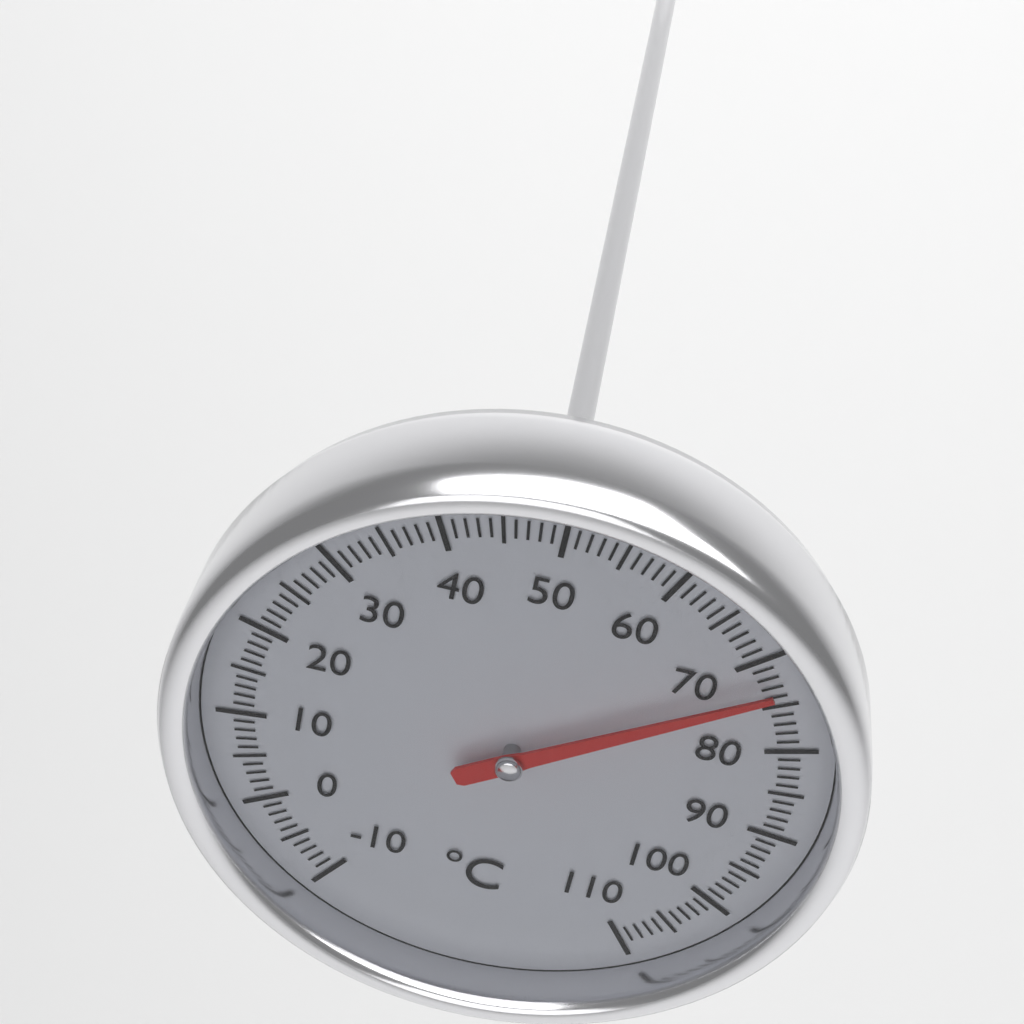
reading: 73 °C
